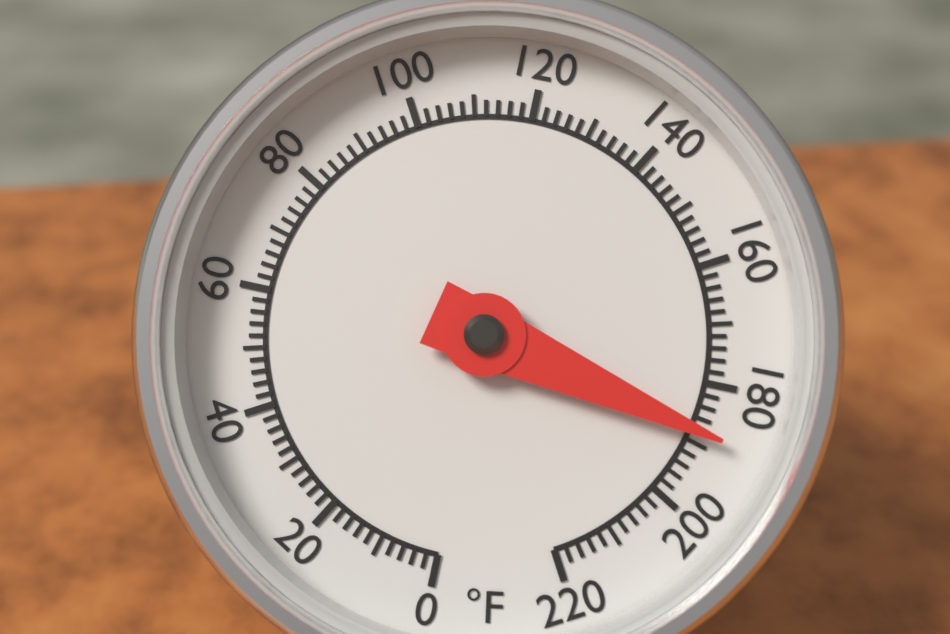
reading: 188 °F
